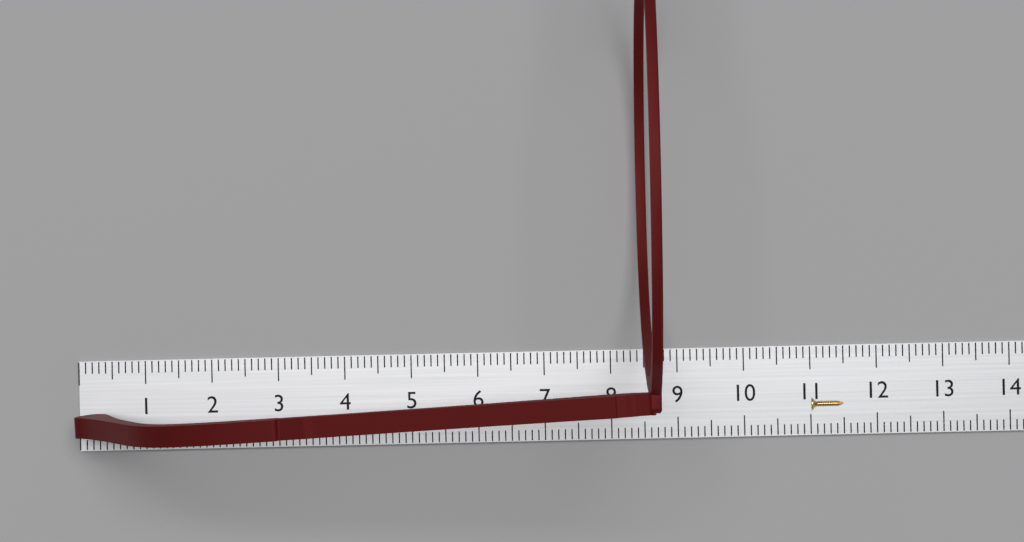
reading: 8.6 cm
